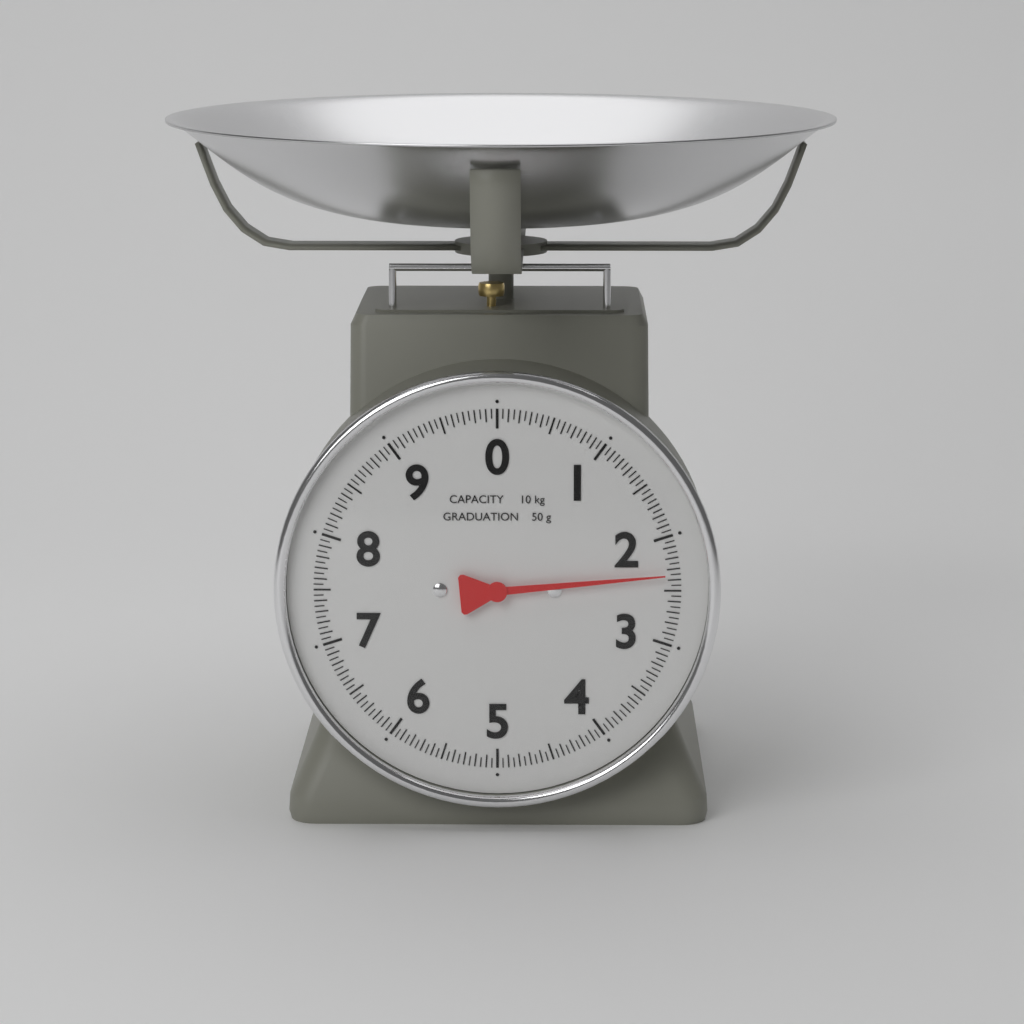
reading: 2.35 kg
